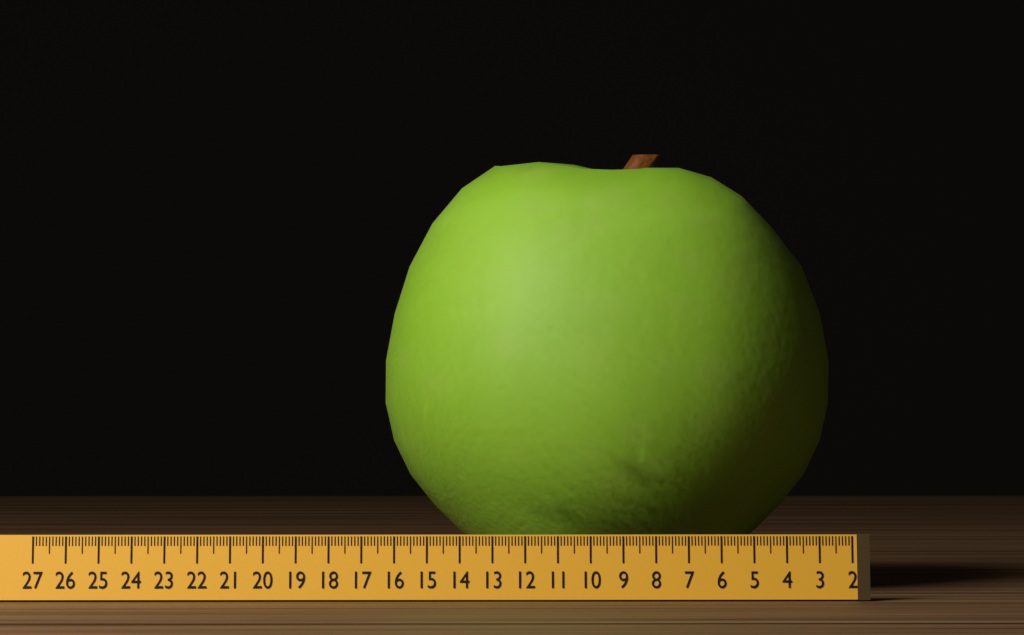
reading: 16.4 (no unit)
